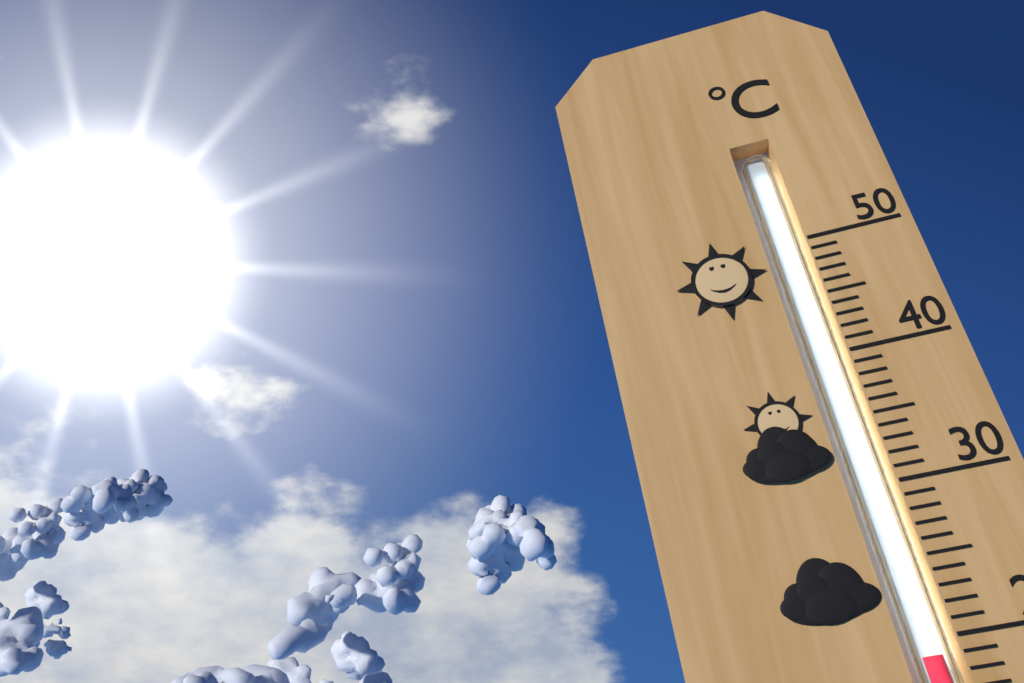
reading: 19 °C
